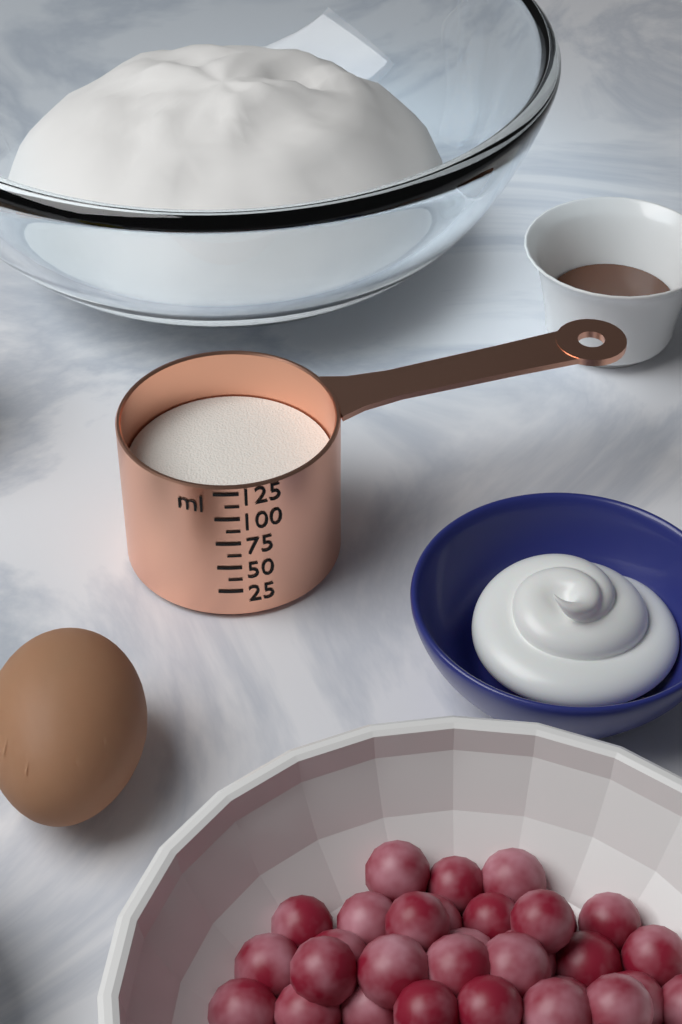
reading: 87.5 ml
